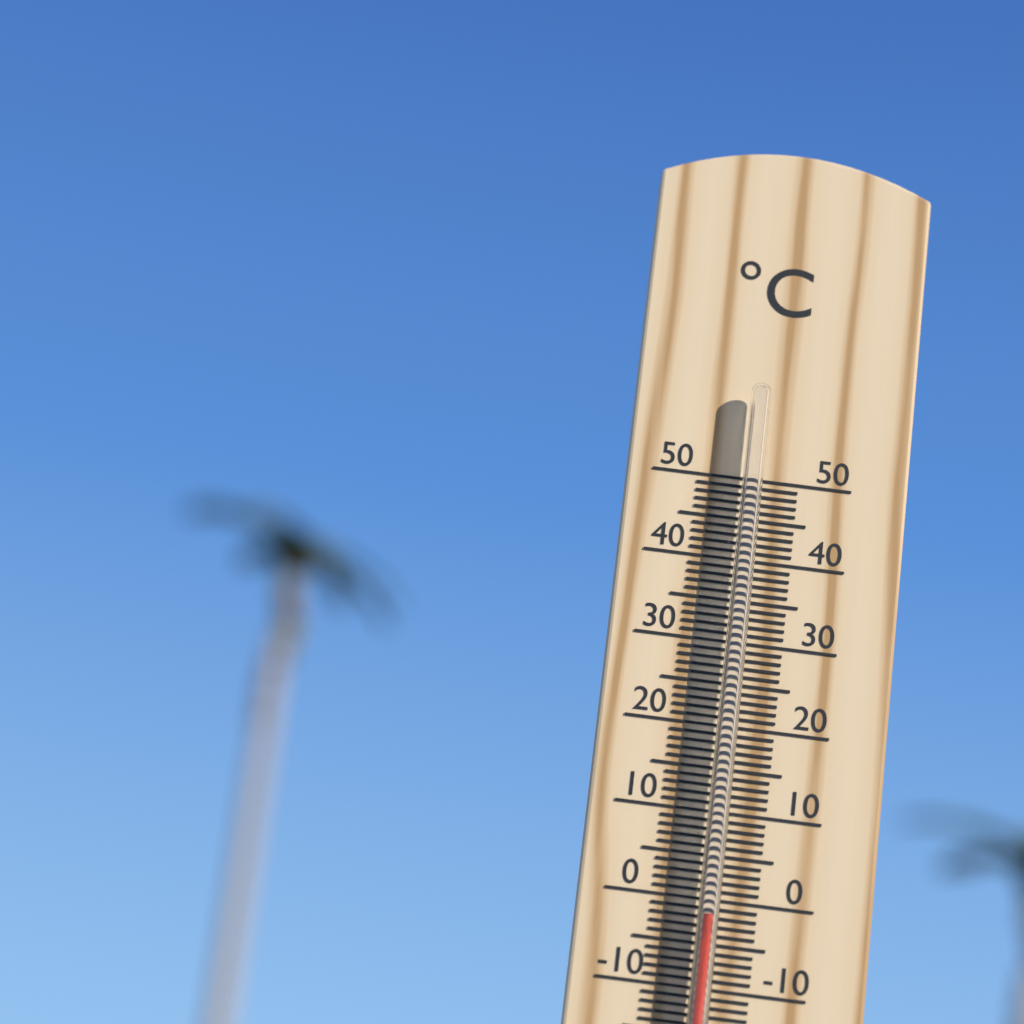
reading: -2 °C
